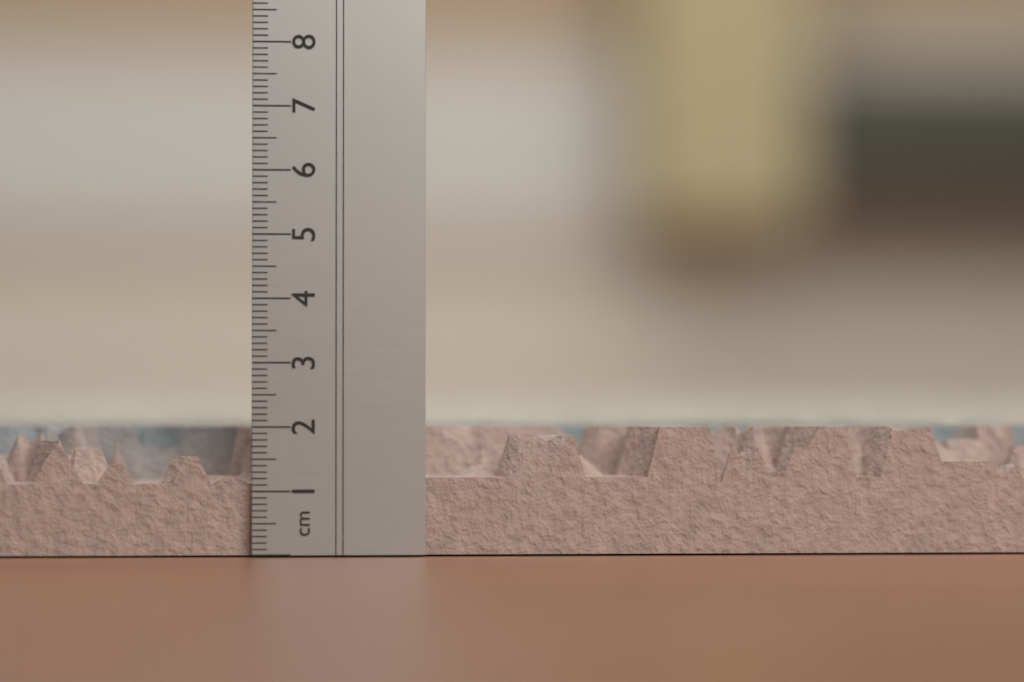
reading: 2.0 cm
